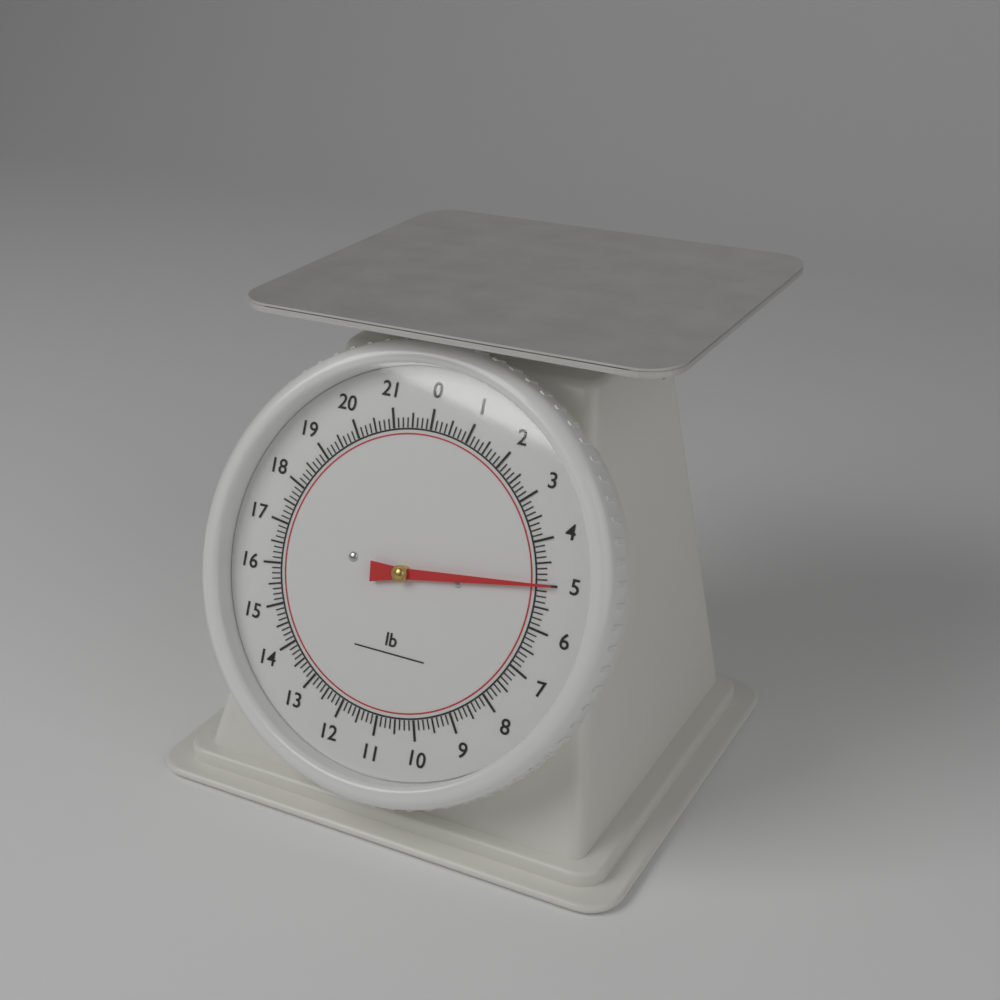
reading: 5.000 lb
